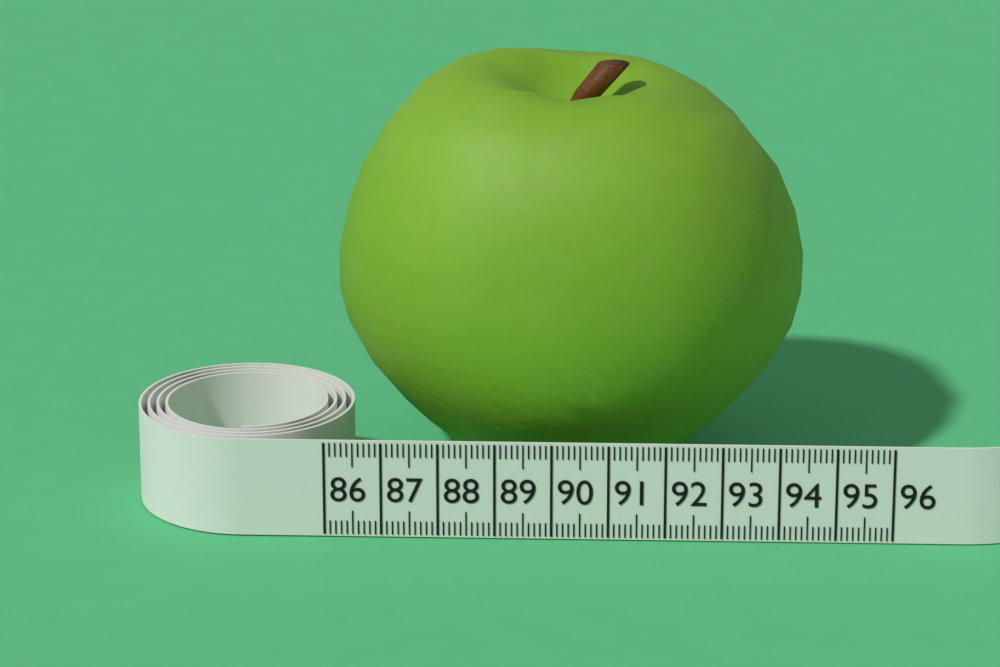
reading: 94.5 (no unit)
